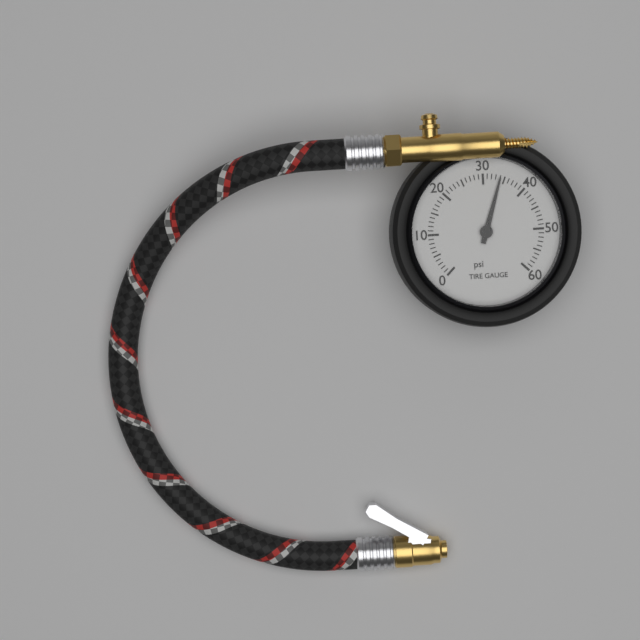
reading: 34 psi
